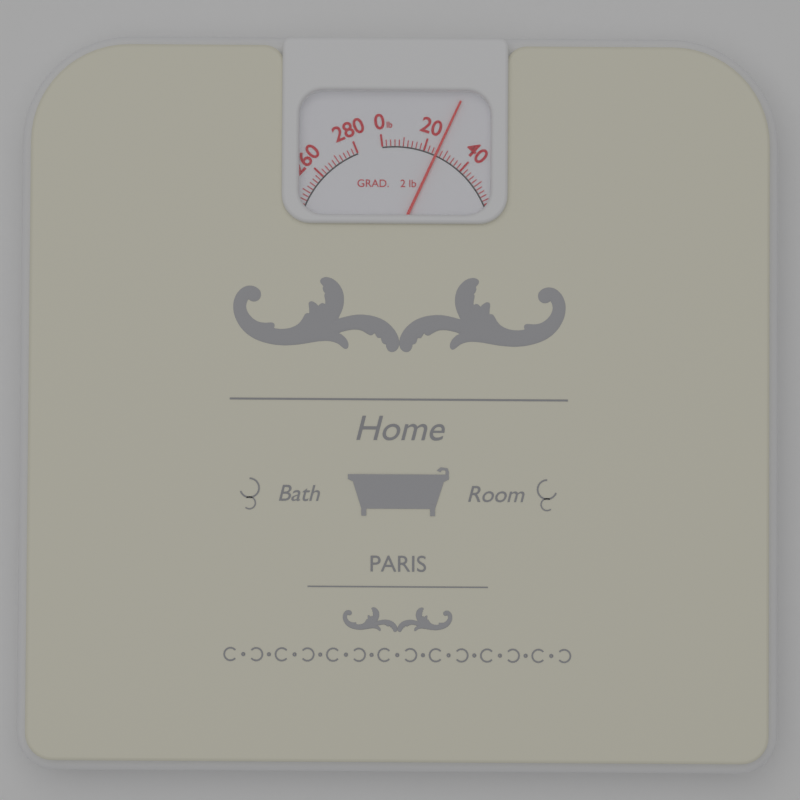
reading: 26 lb
